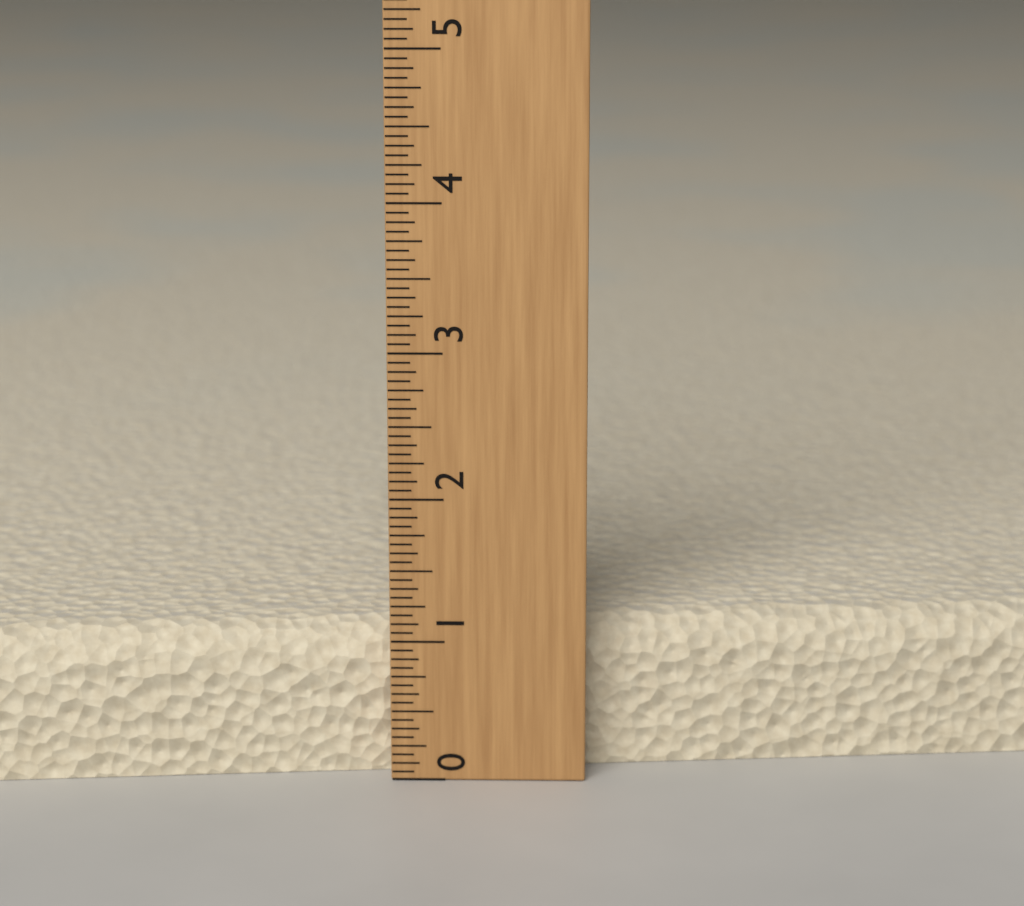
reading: 1.0625 (no unit)
